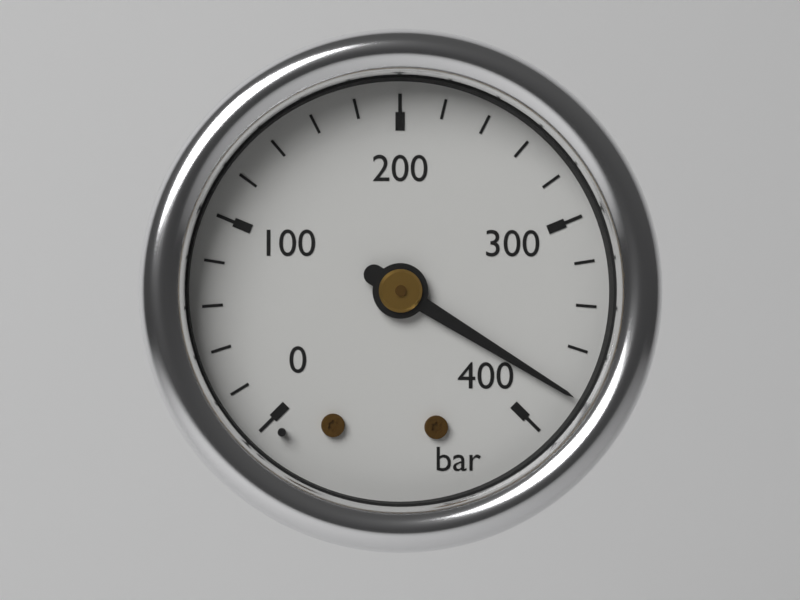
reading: 380 bar
